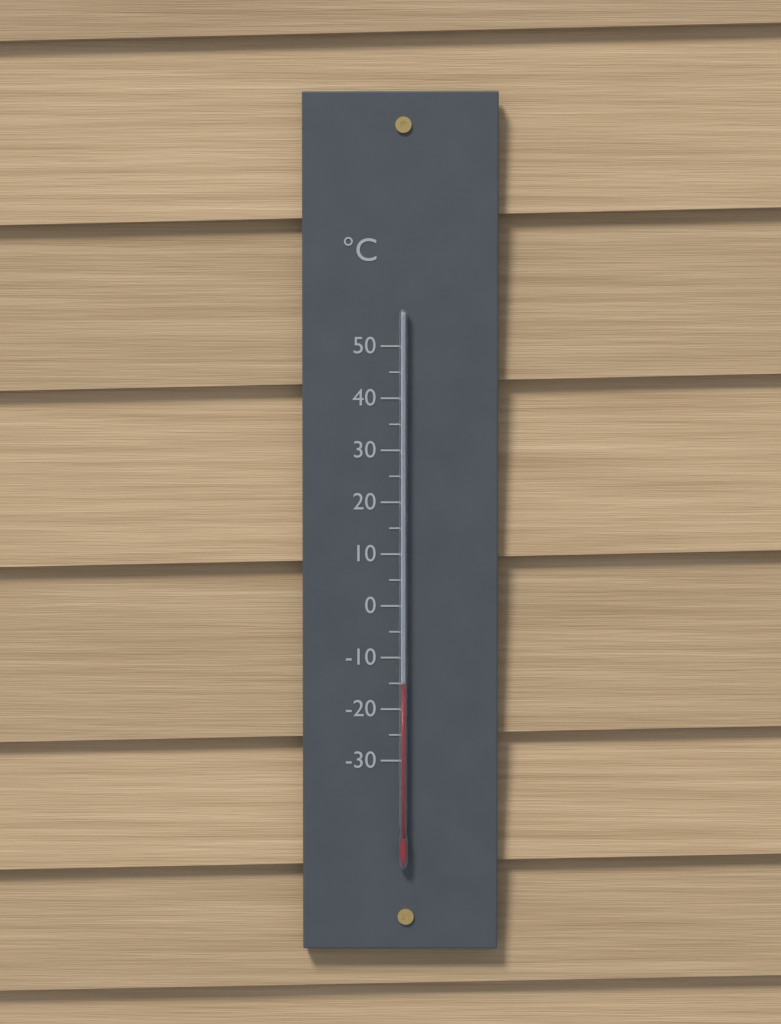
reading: -15 °C
